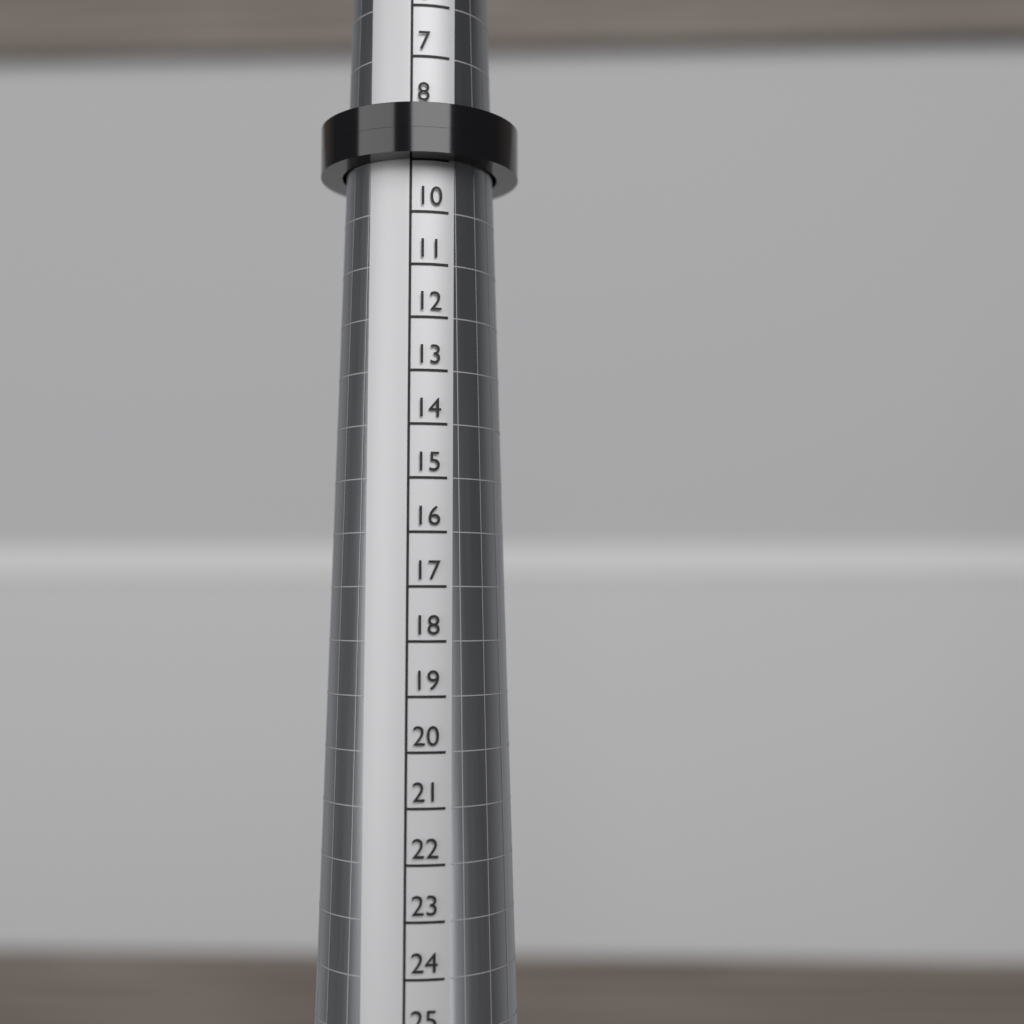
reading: 9 (no unit)
